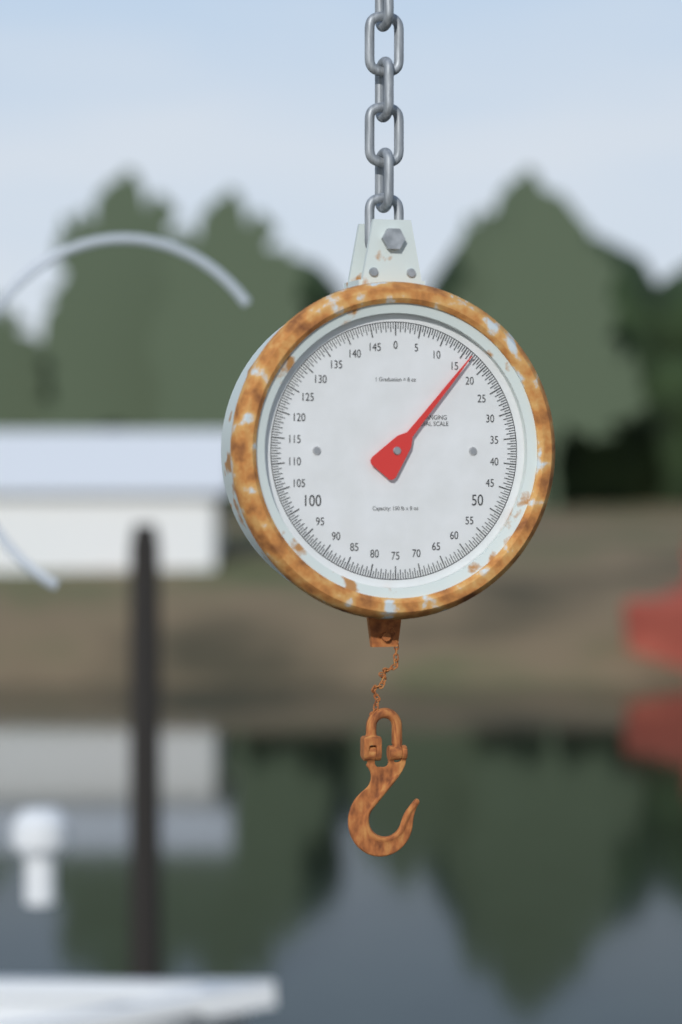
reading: 16.5 lb
